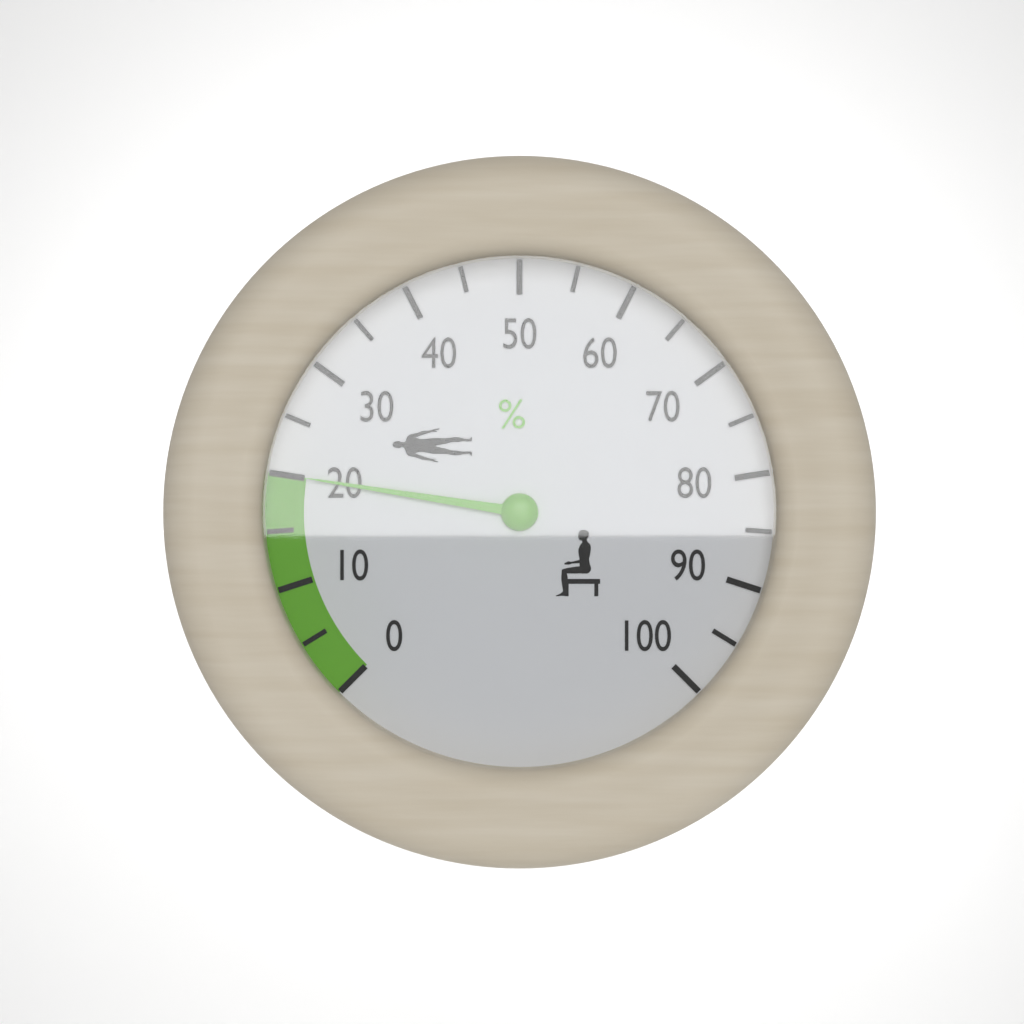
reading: 20 %
